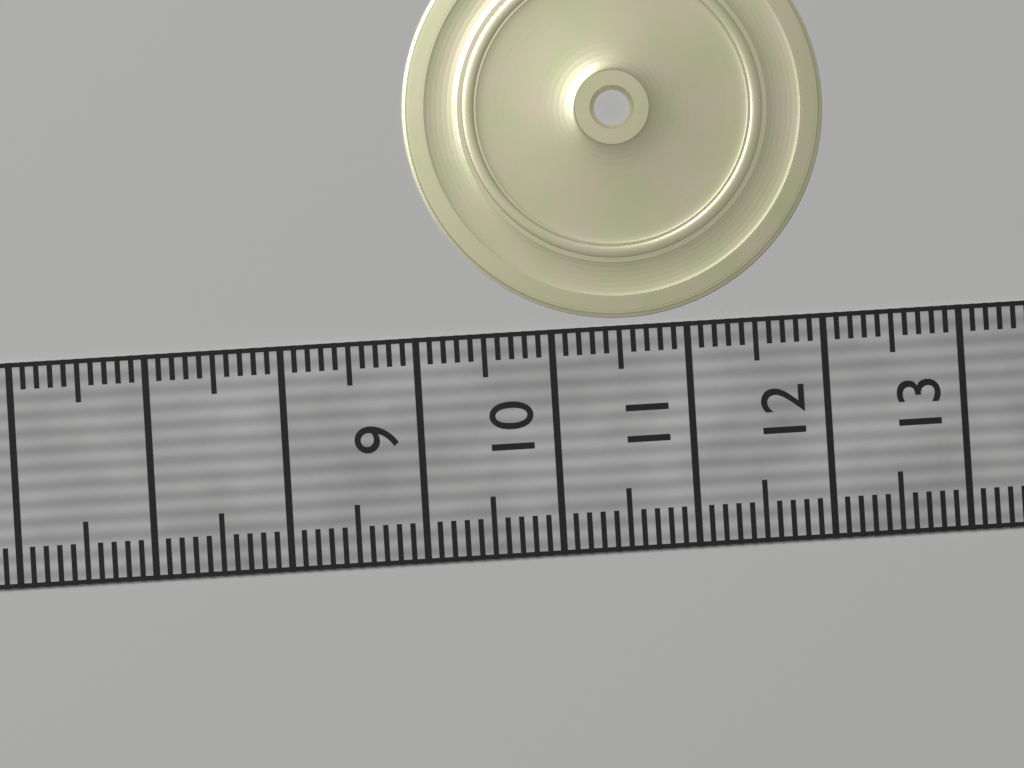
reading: 12.1 (no unit)
